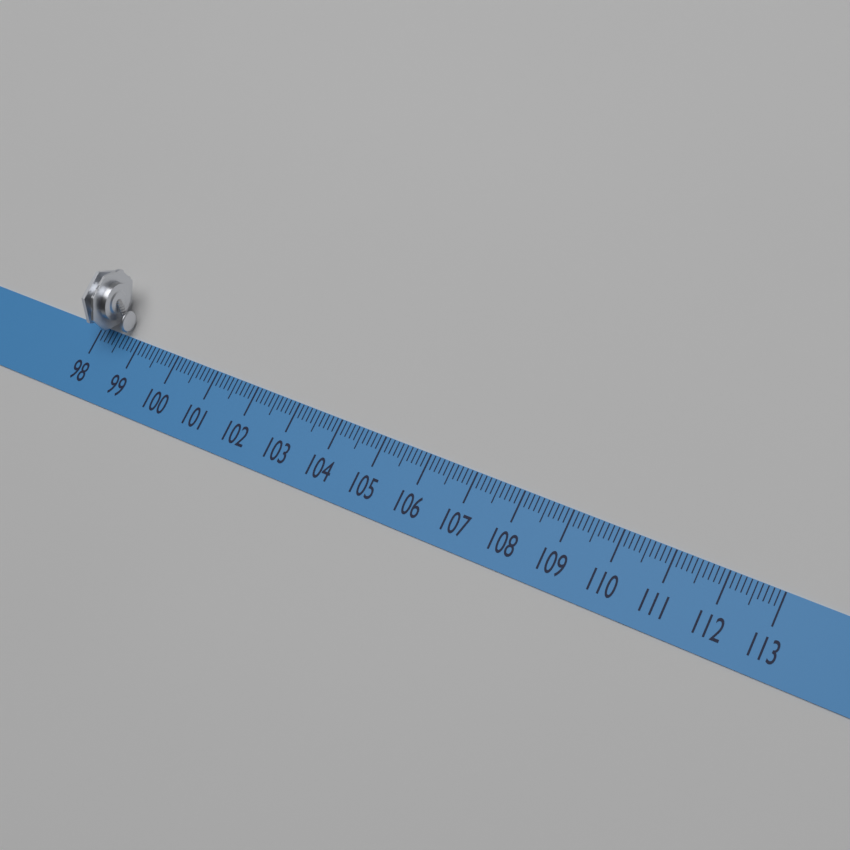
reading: 98.7 (no unit)
